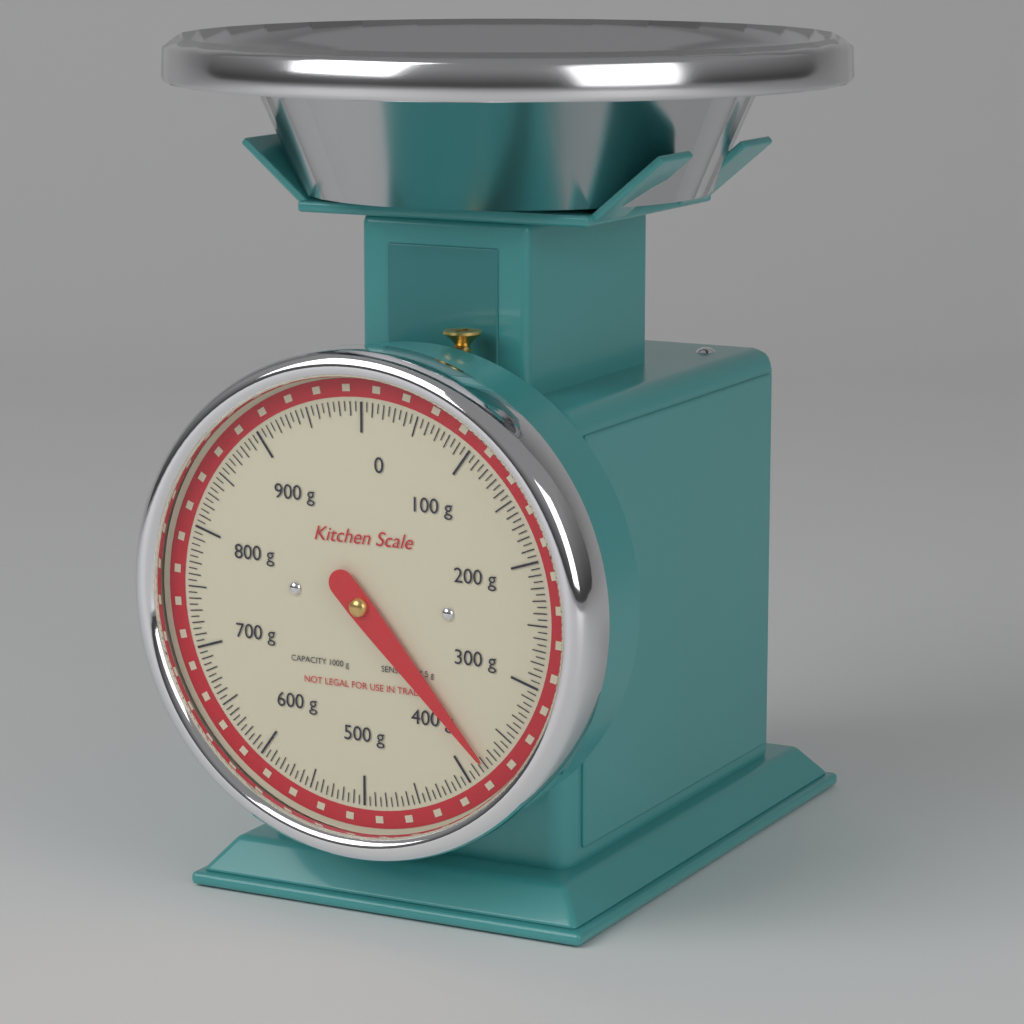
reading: 380 g
